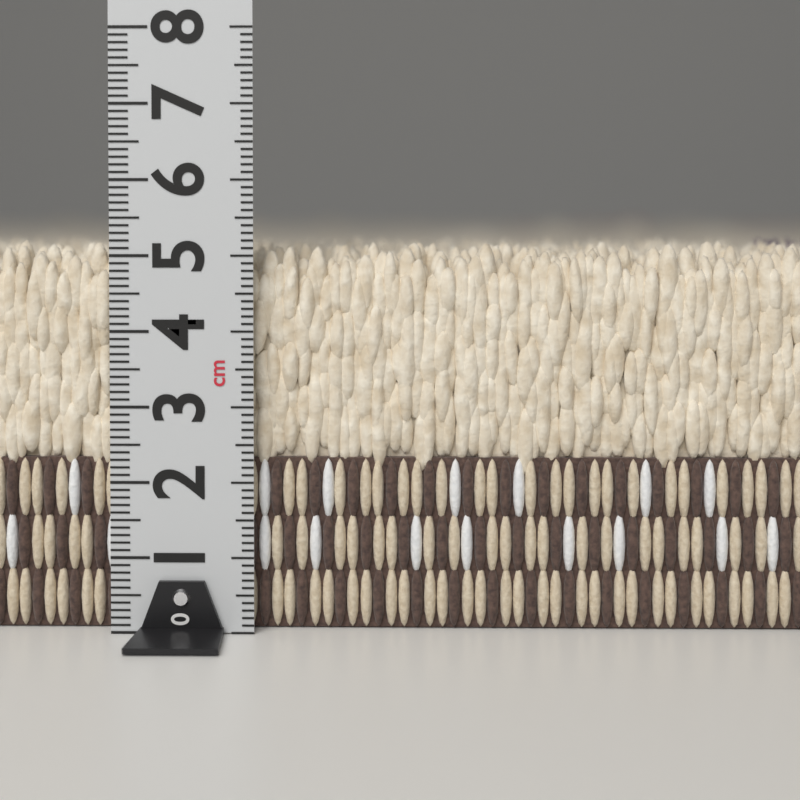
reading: 5.2 cm
